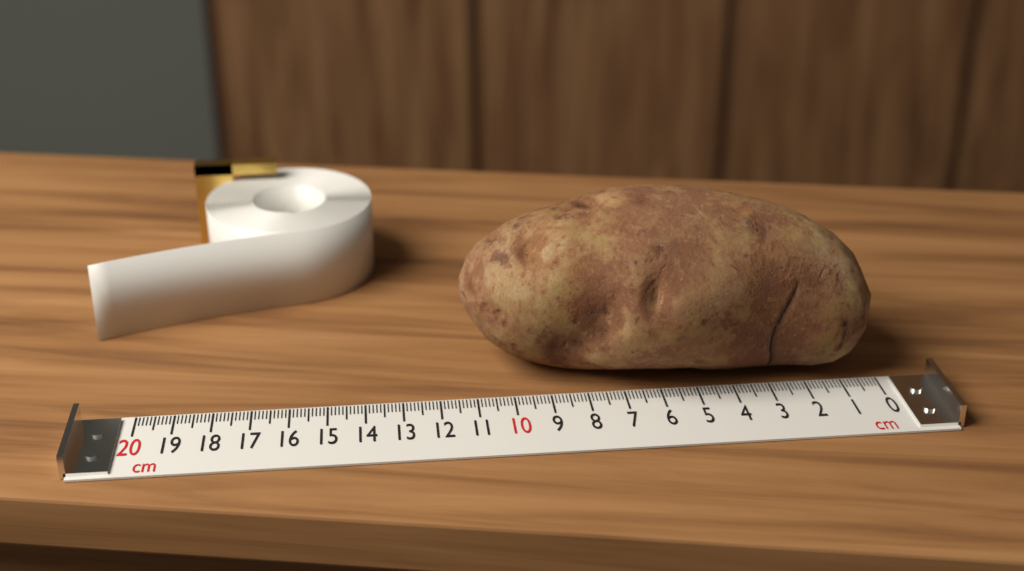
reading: 11.3 cm
